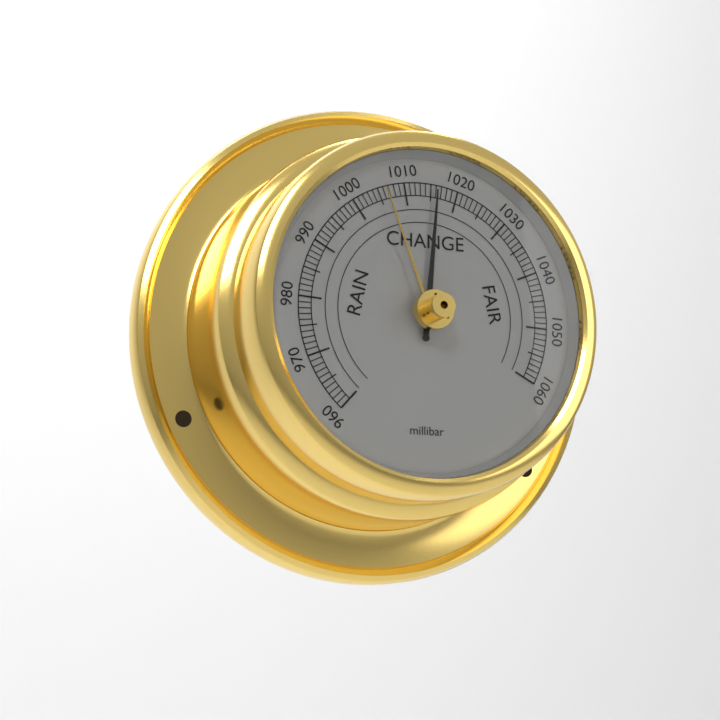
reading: 1016 millibar
